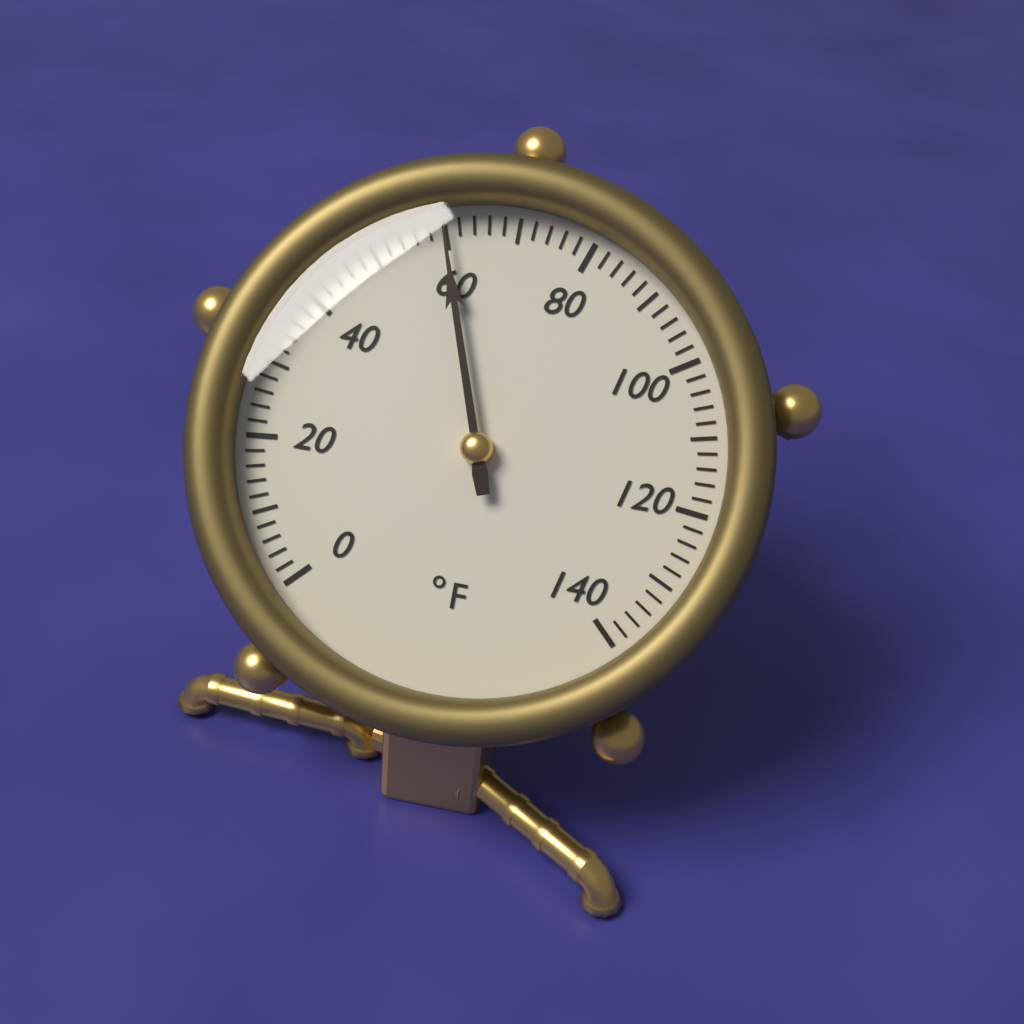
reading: 60 °F
